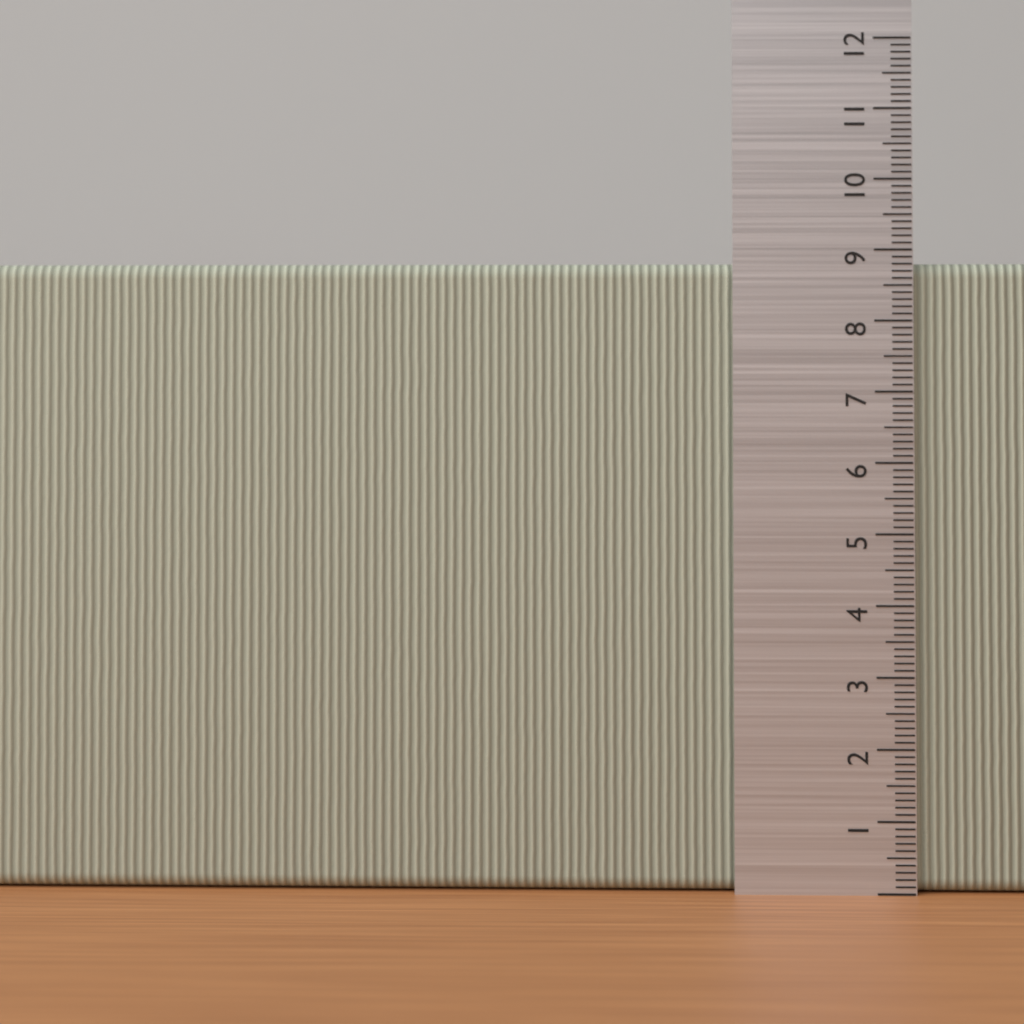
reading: 8.8 (no unit)
